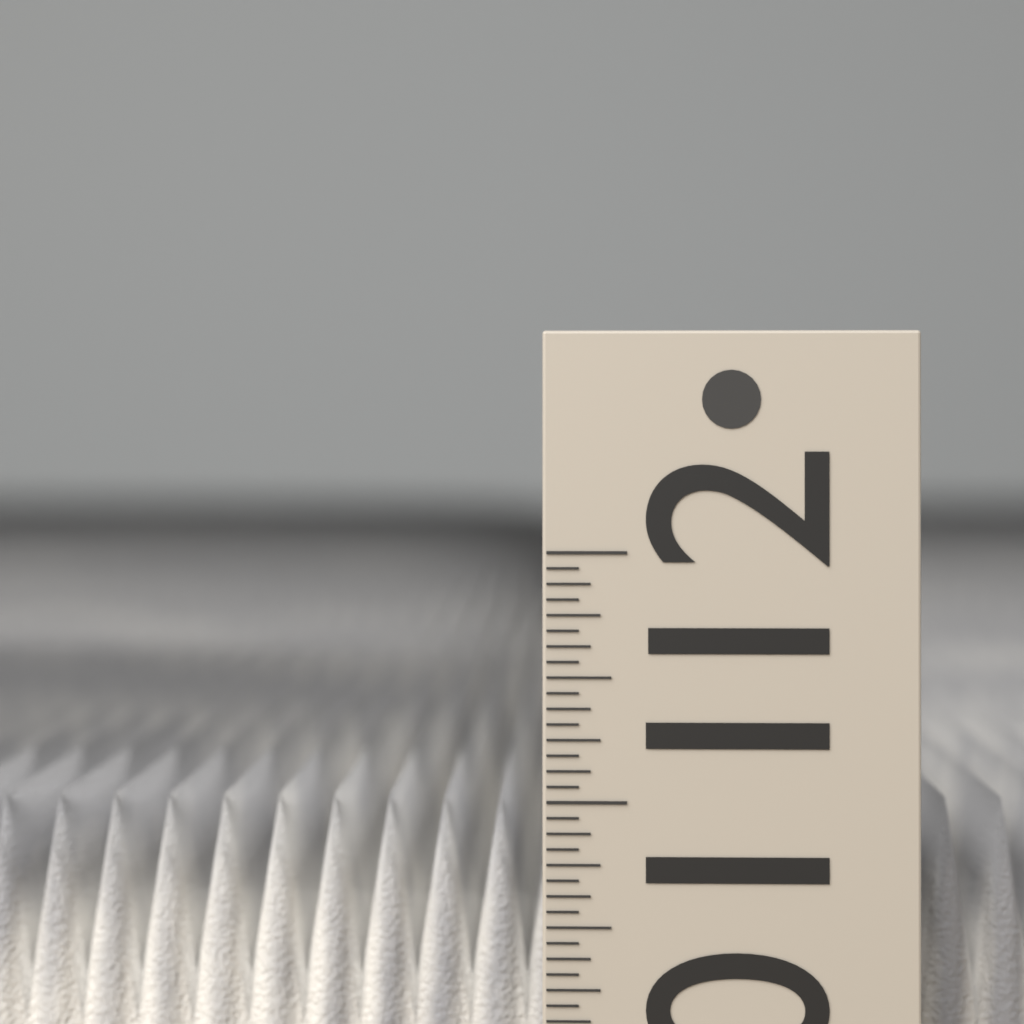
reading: 10.9375 (no unit)
